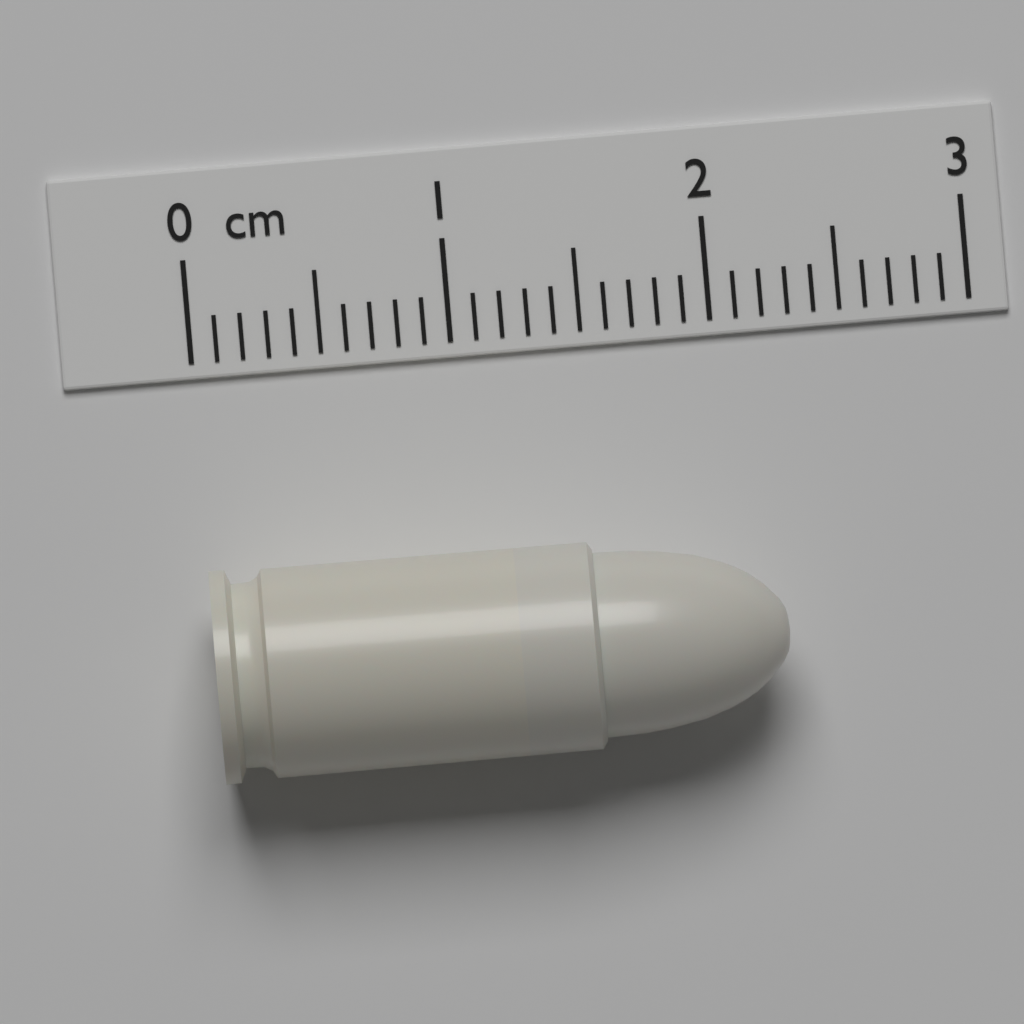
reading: 2.2 cm
